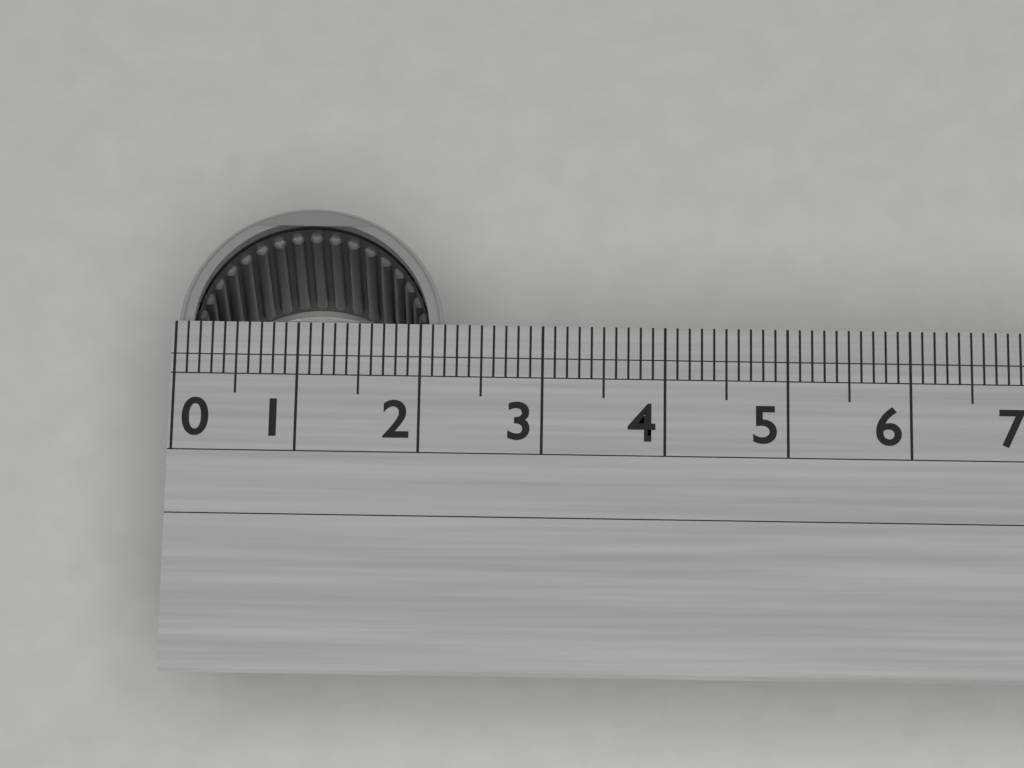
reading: 2.2 (no unit)
